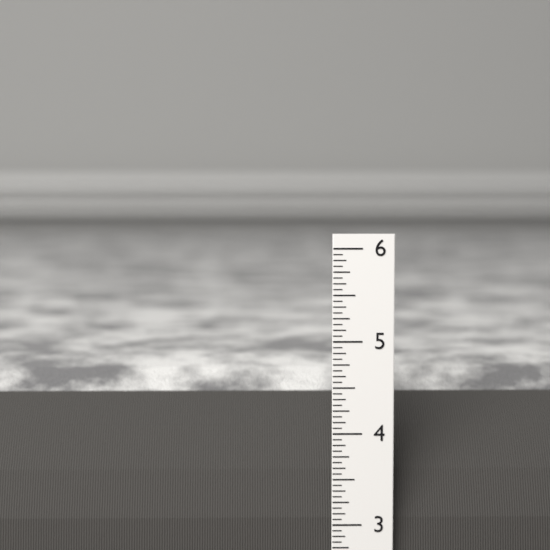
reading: 4.5625 in
